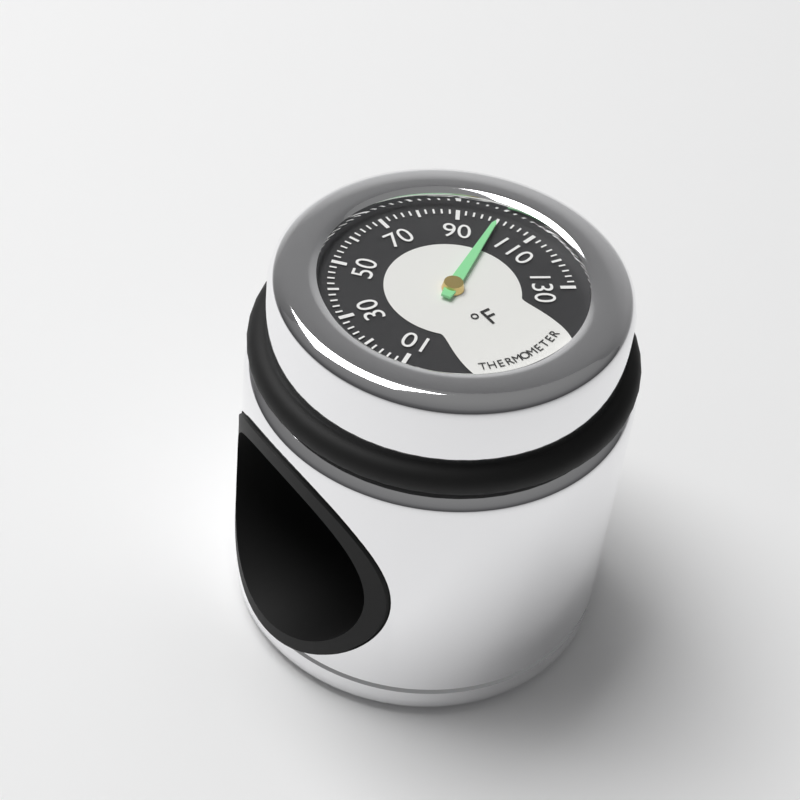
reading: 100 °F
